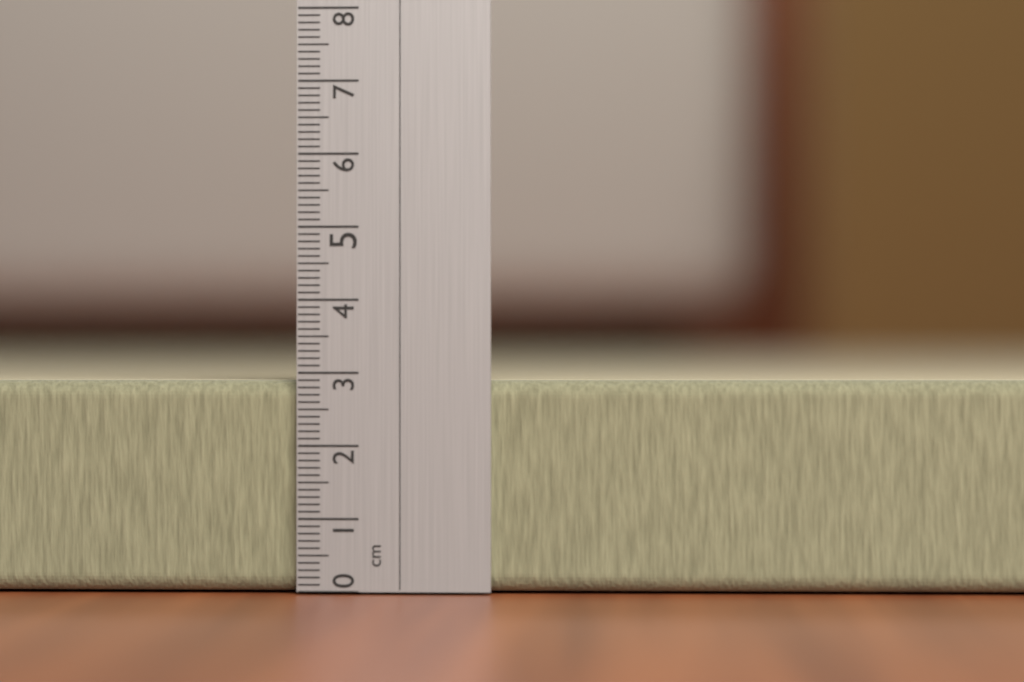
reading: 2.9 cm
